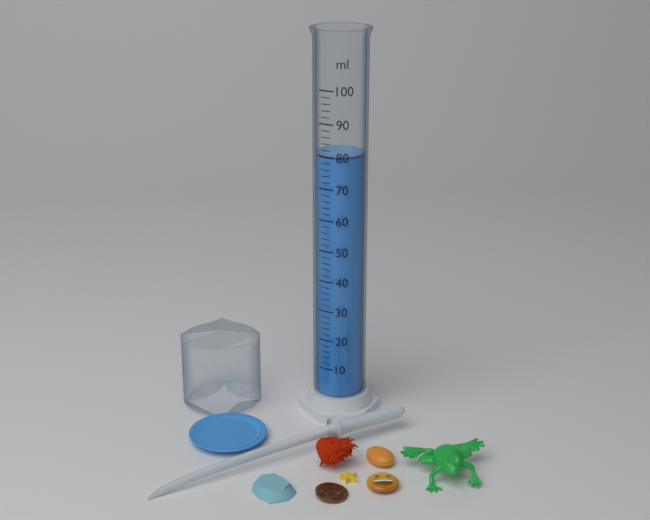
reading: 80 ml
